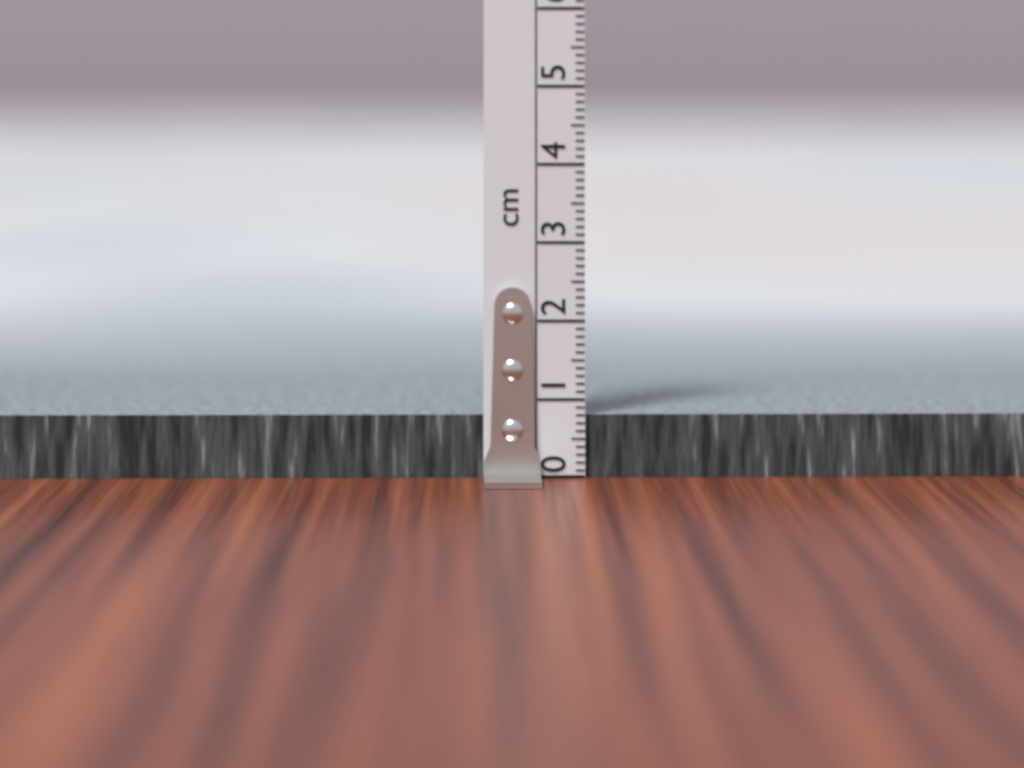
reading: 0.8 cm
